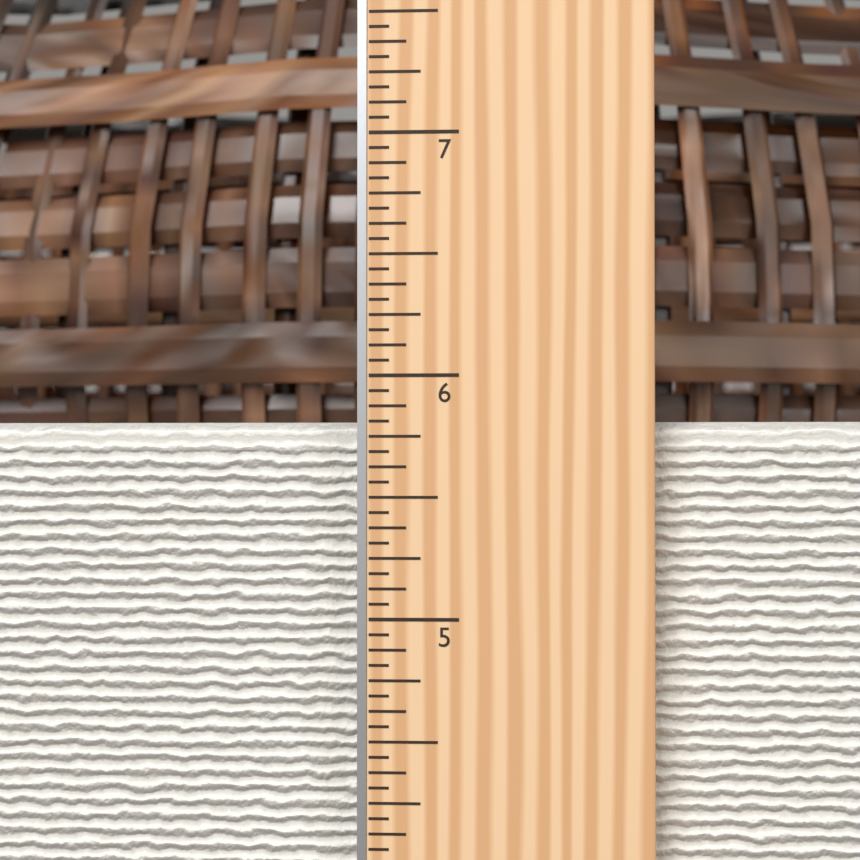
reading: 5.8125 in
